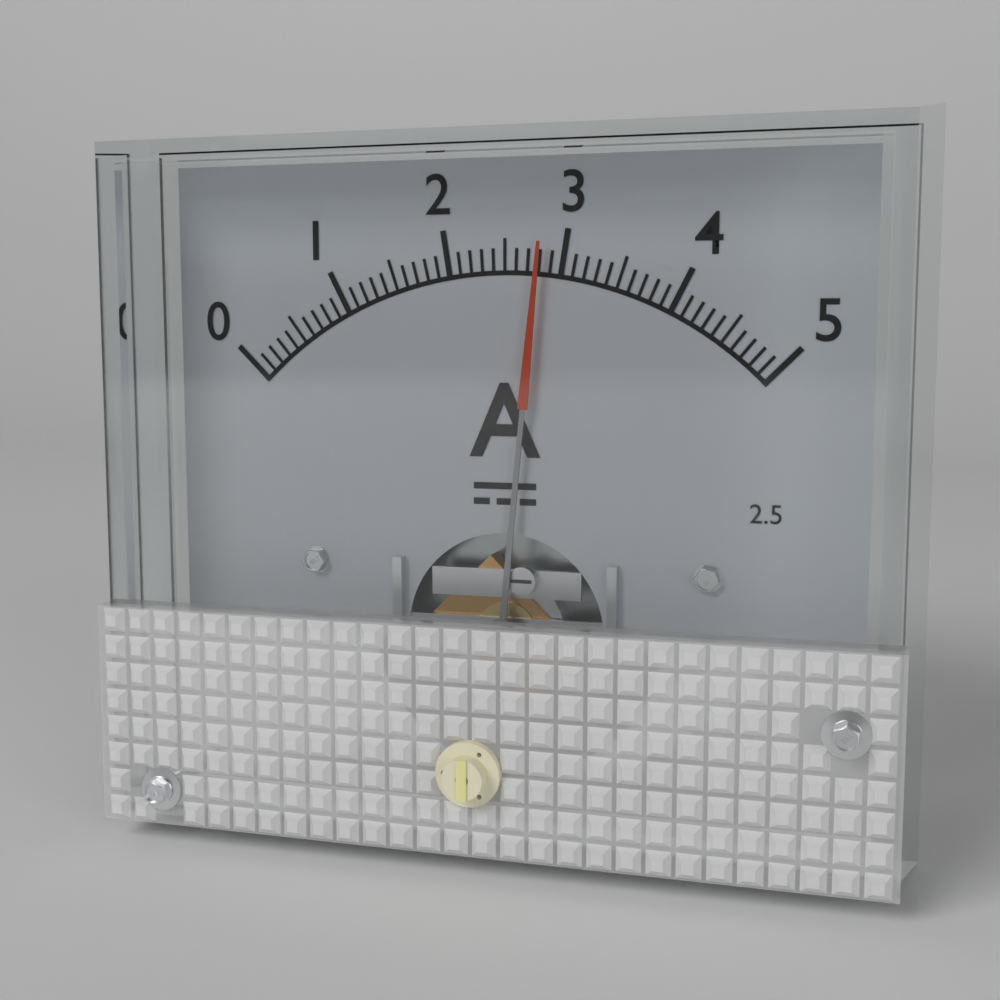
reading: 2.8 A
